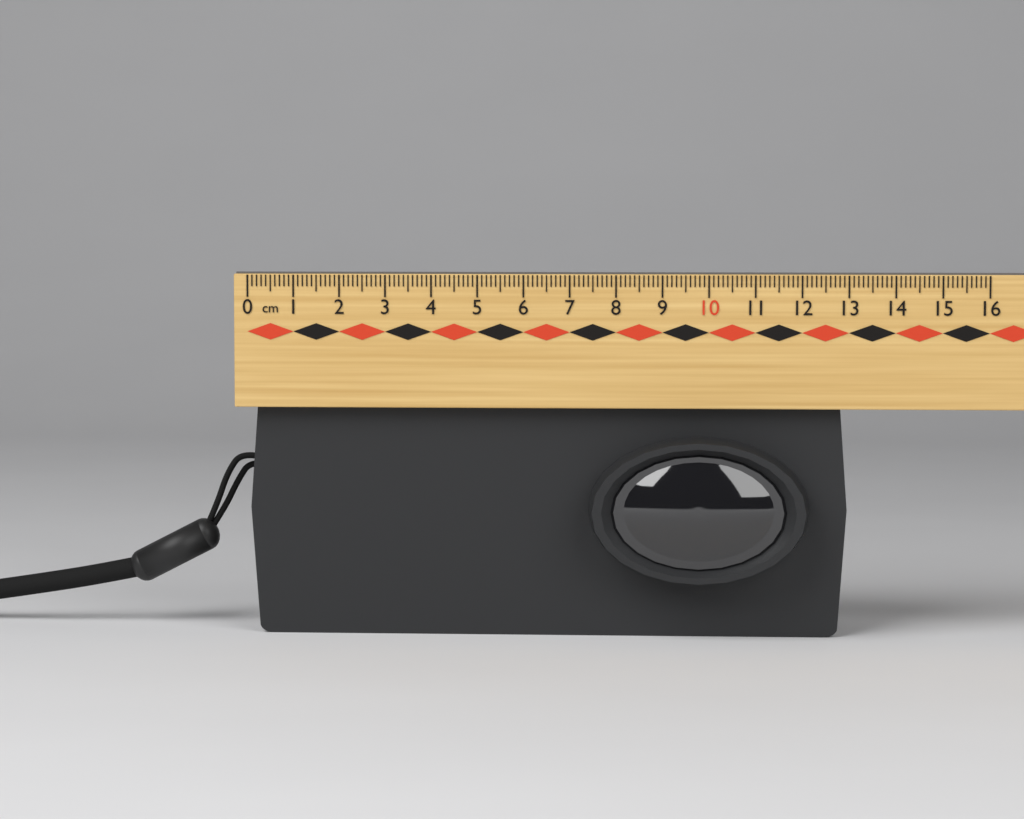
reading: 13.0 cm
